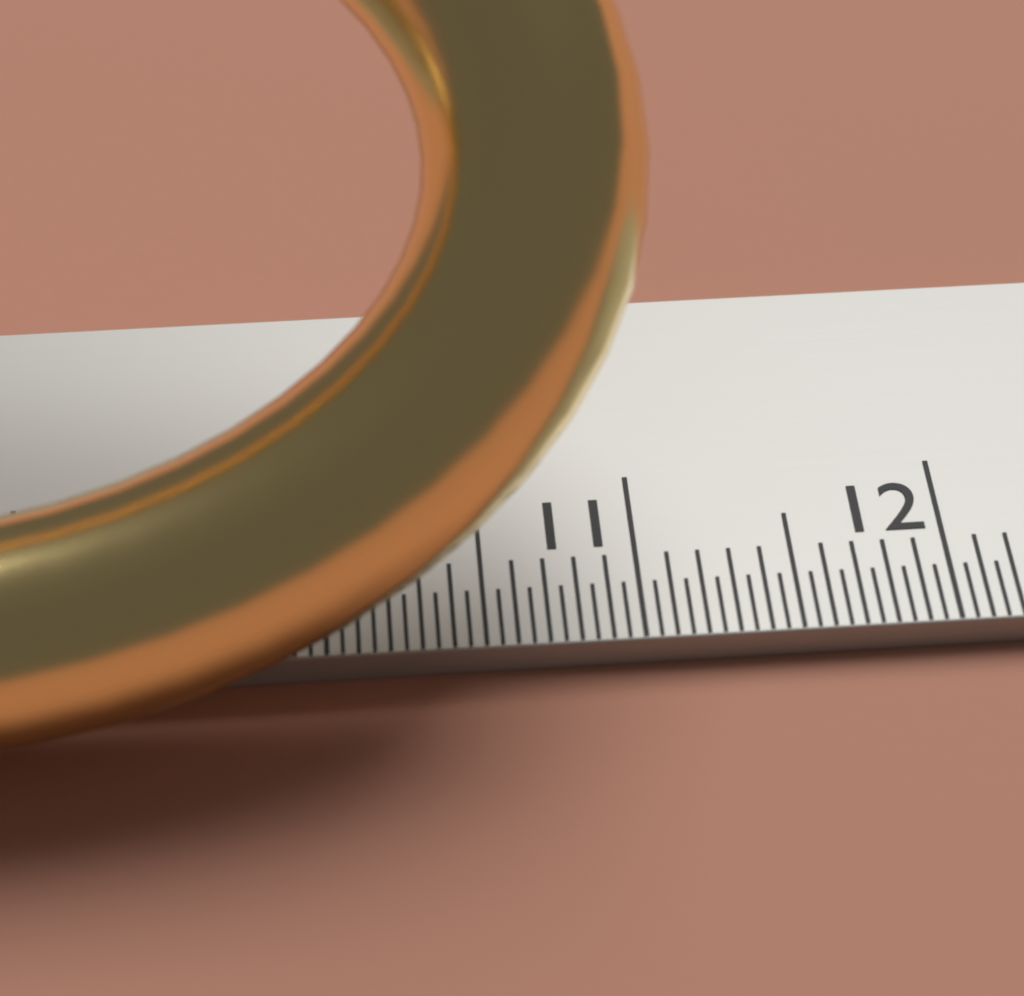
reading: 11.05 cm
